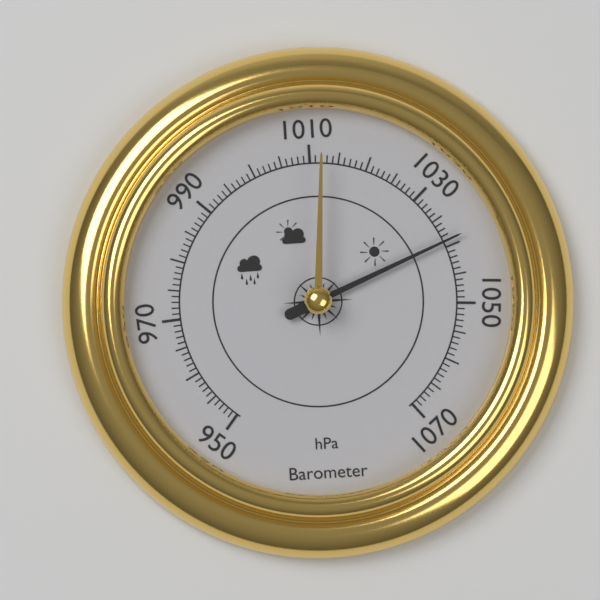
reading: 1039 hPa
